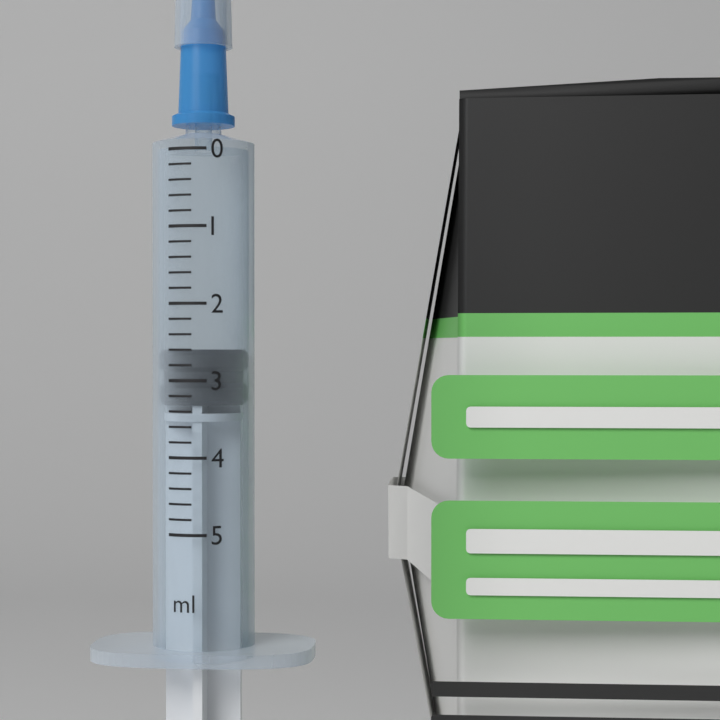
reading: 2.6 ml
